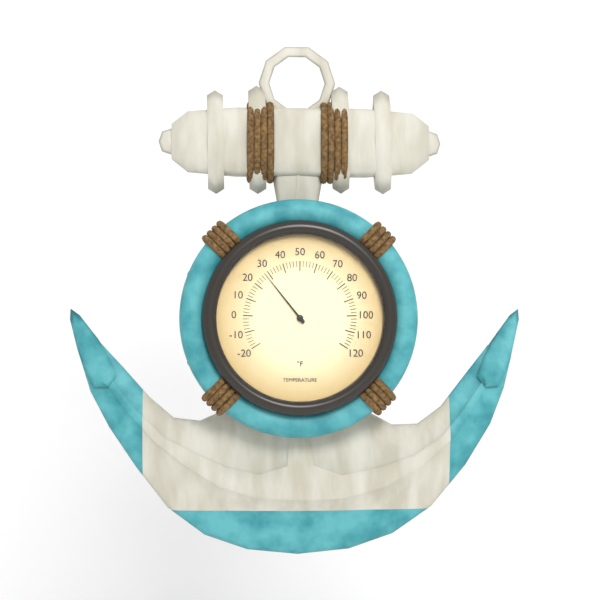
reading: 28 °F
